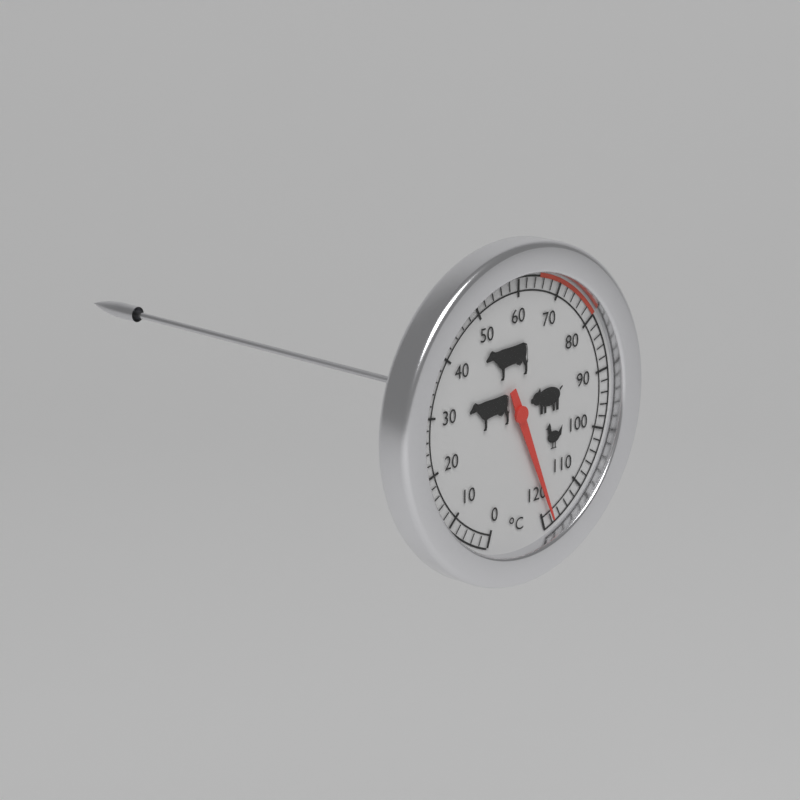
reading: 118 °C
